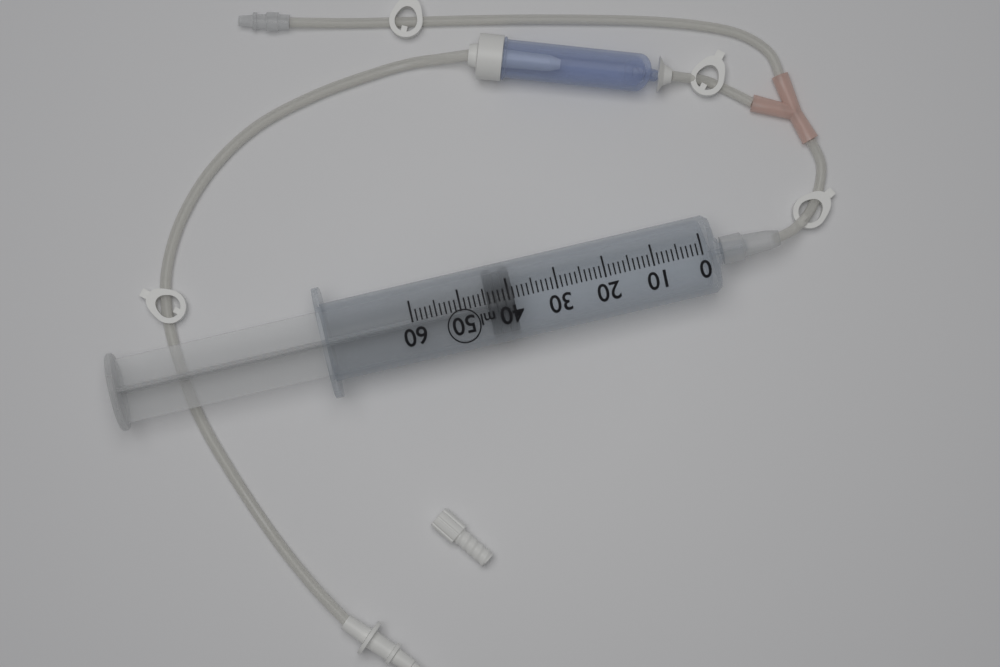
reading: 39 ml
